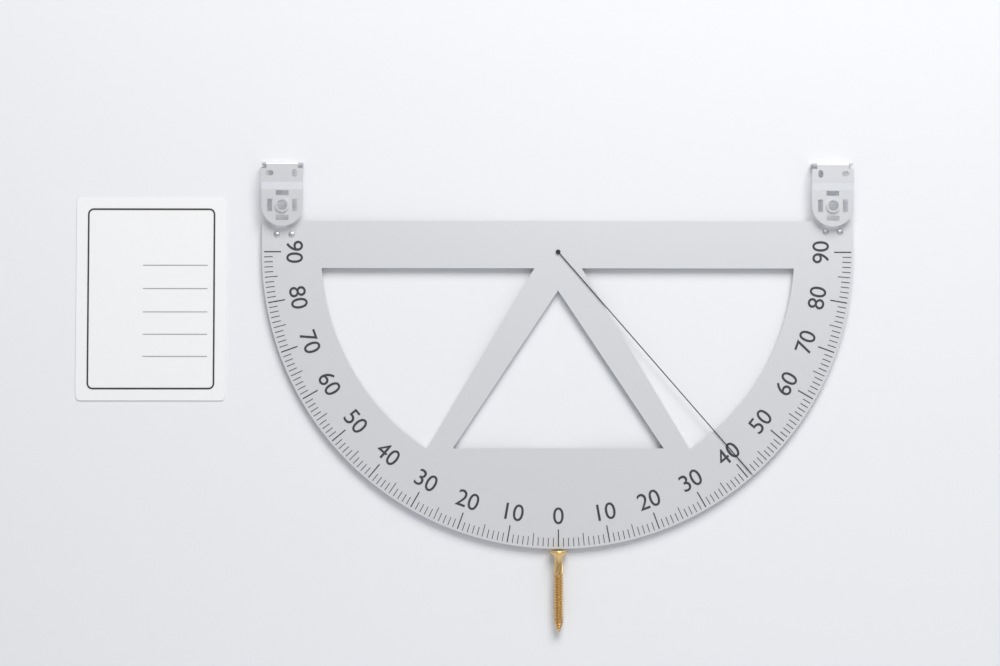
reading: 41 (no unit)
